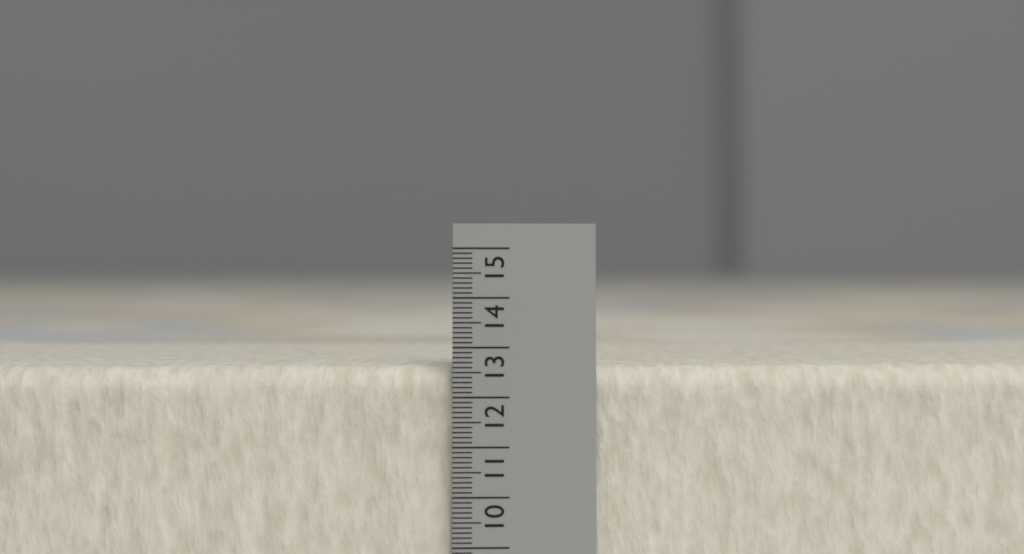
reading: 12.6 (no unit)
